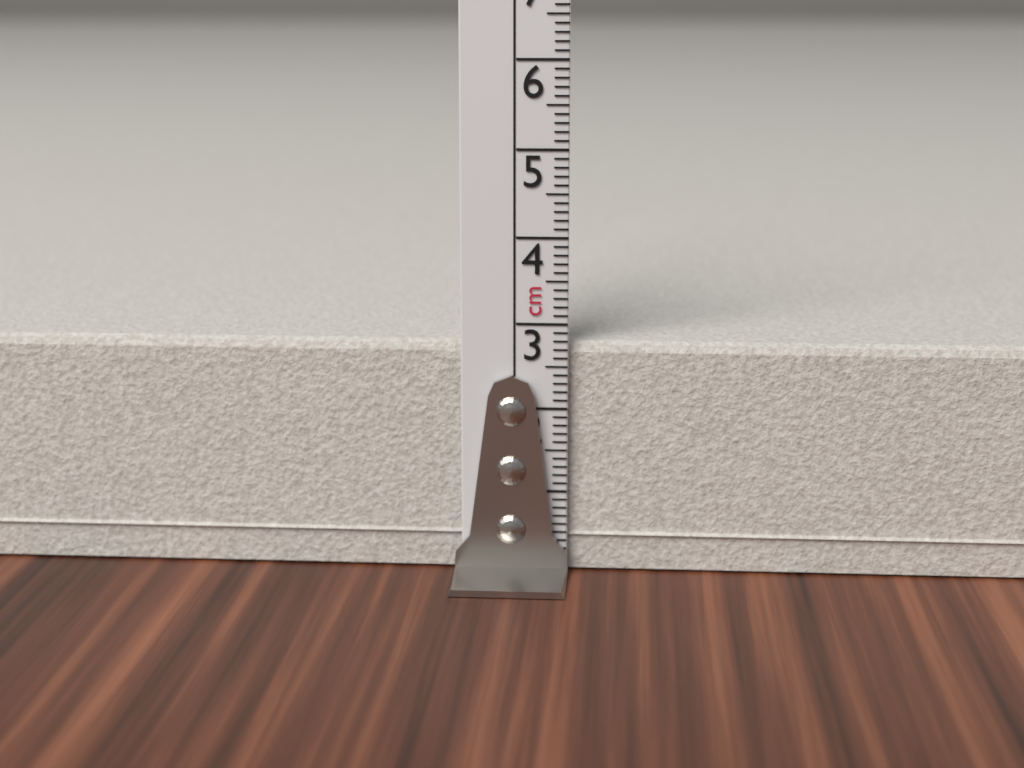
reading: 2.8 cm
